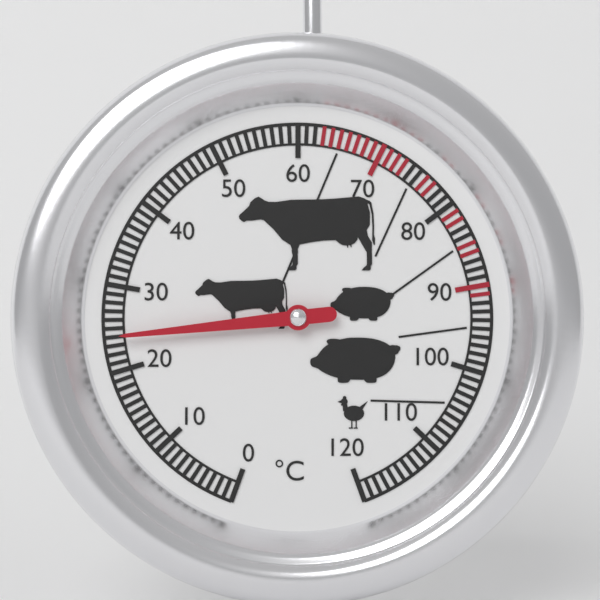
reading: 24 °C
